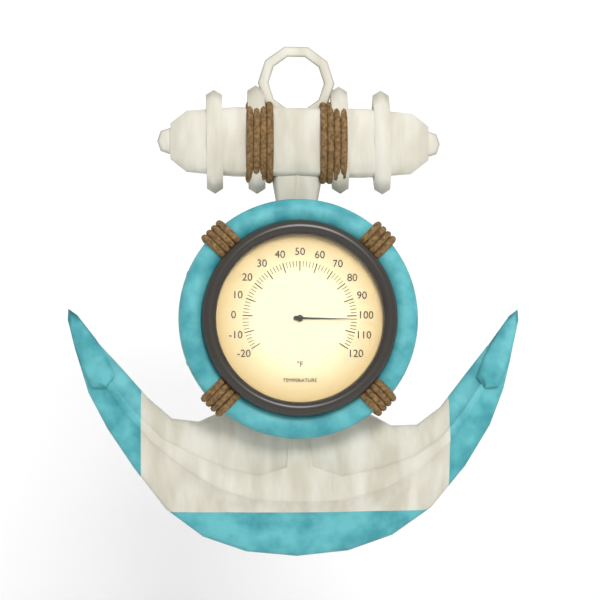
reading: 102 °F
